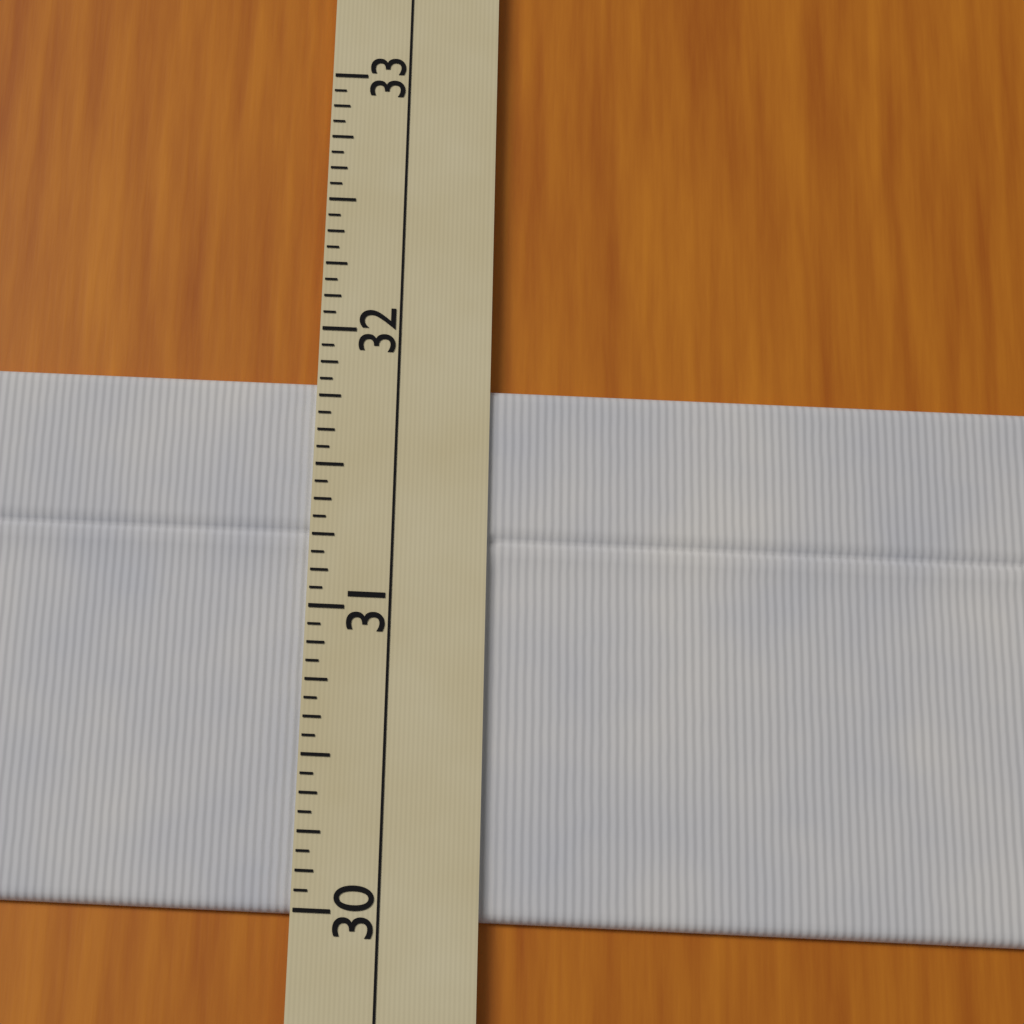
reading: 31.8125 (no unit)
